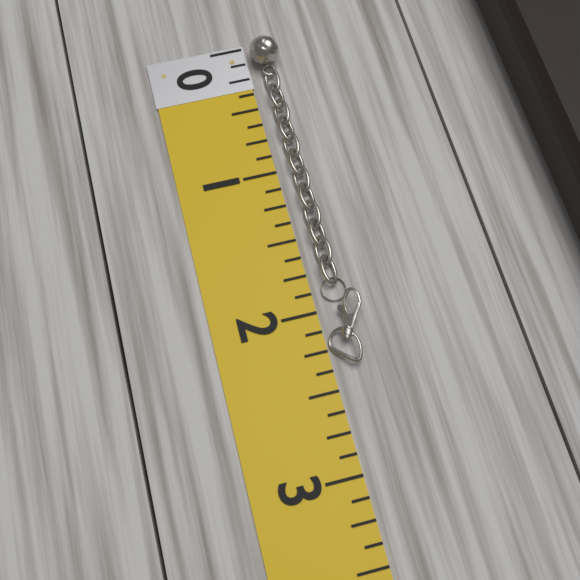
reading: 2.375 (no unit)
